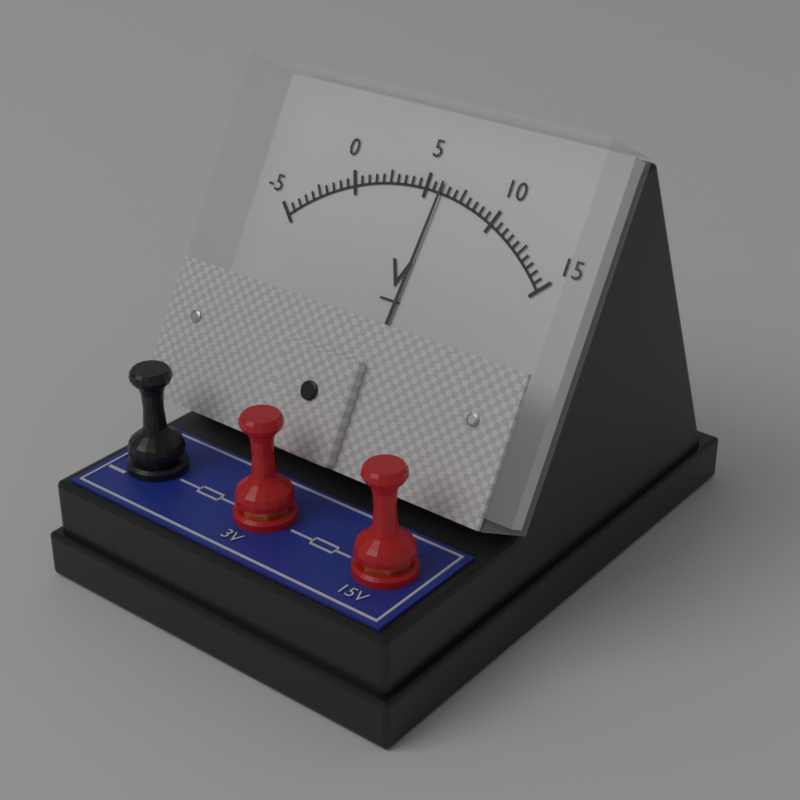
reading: 6.0 V
